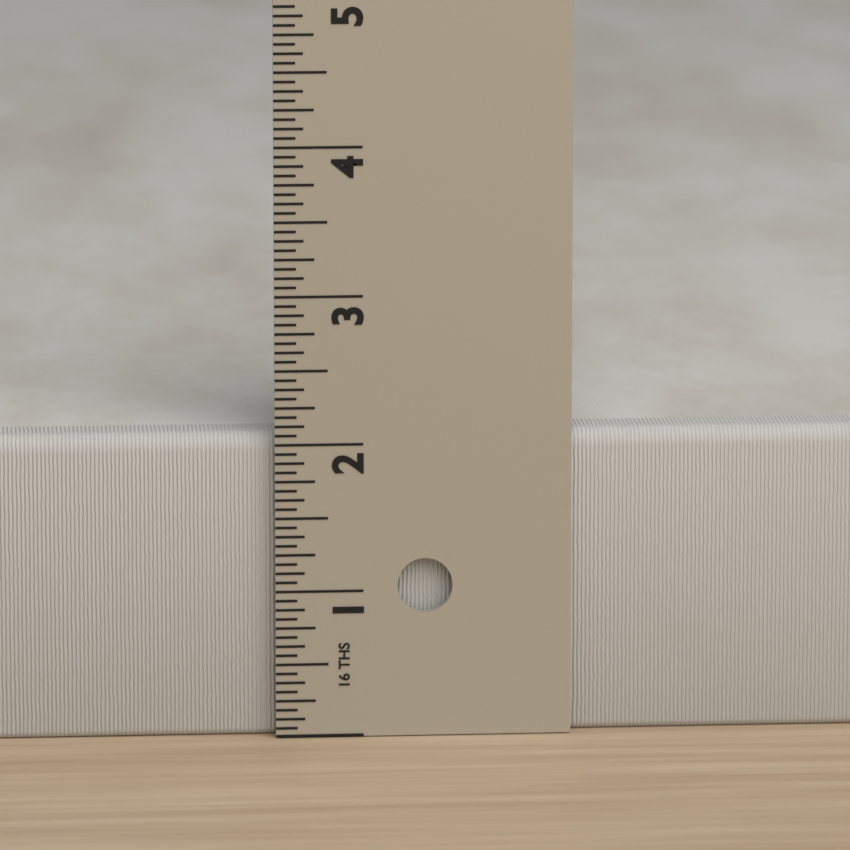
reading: 2.0625 in
